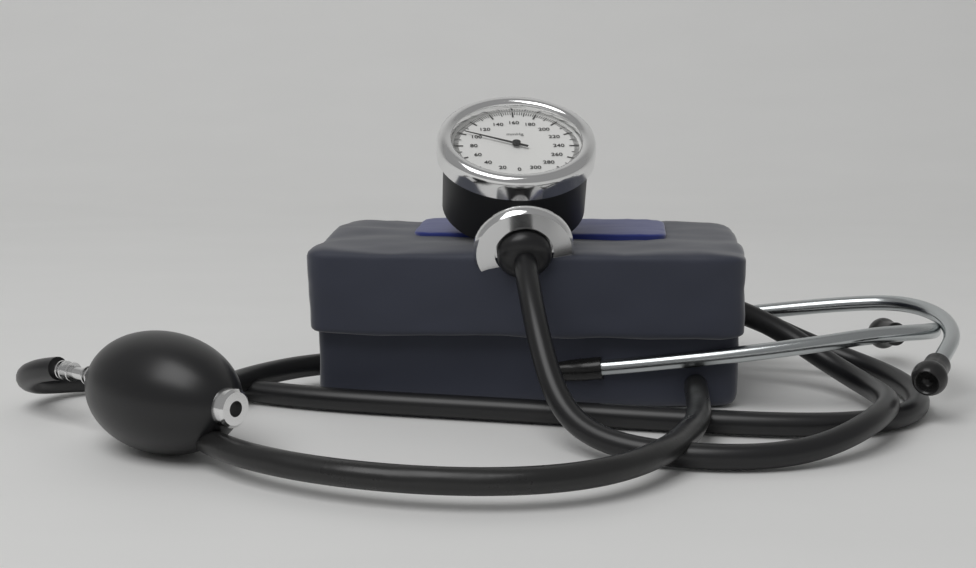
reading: 102 mmHg
